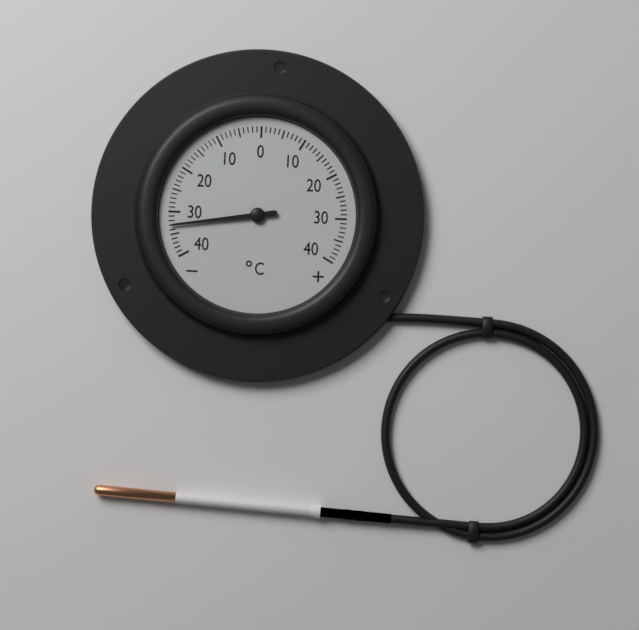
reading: -33 °C
